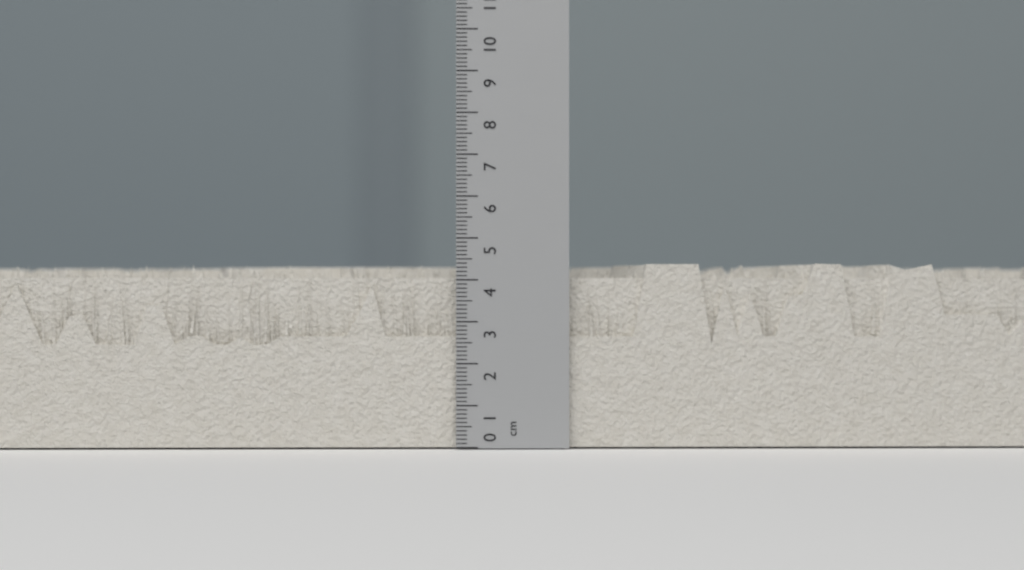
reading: 4.4 cm
